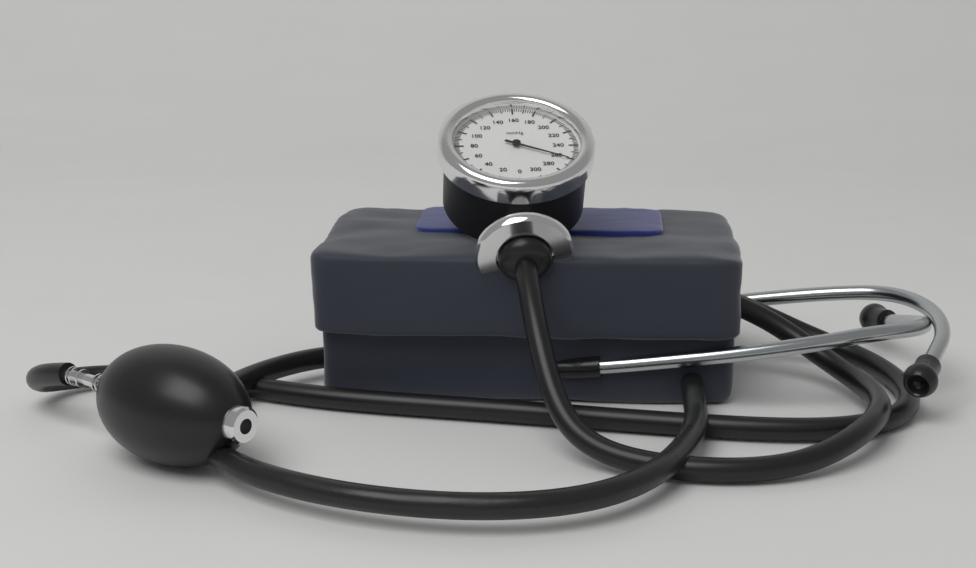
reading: 262 mmHg
